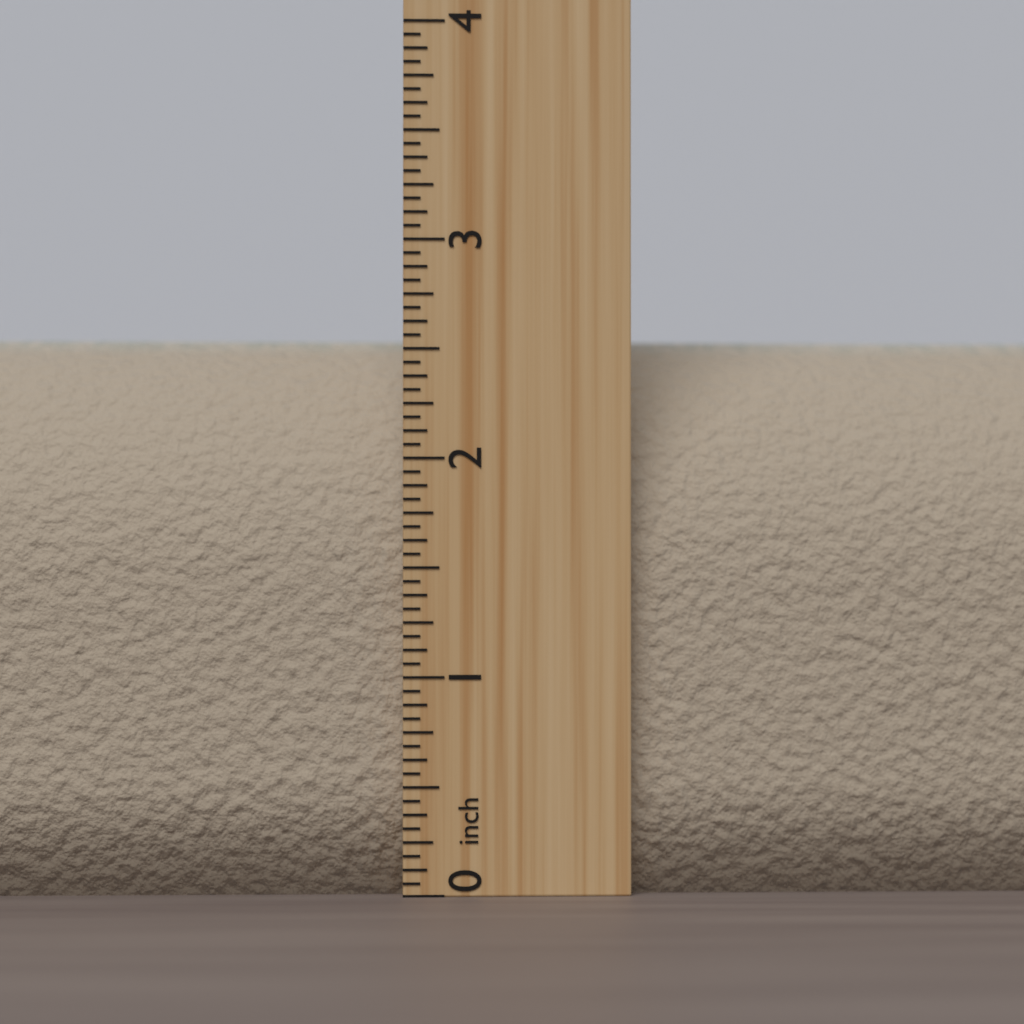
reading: 2.6250 inch
